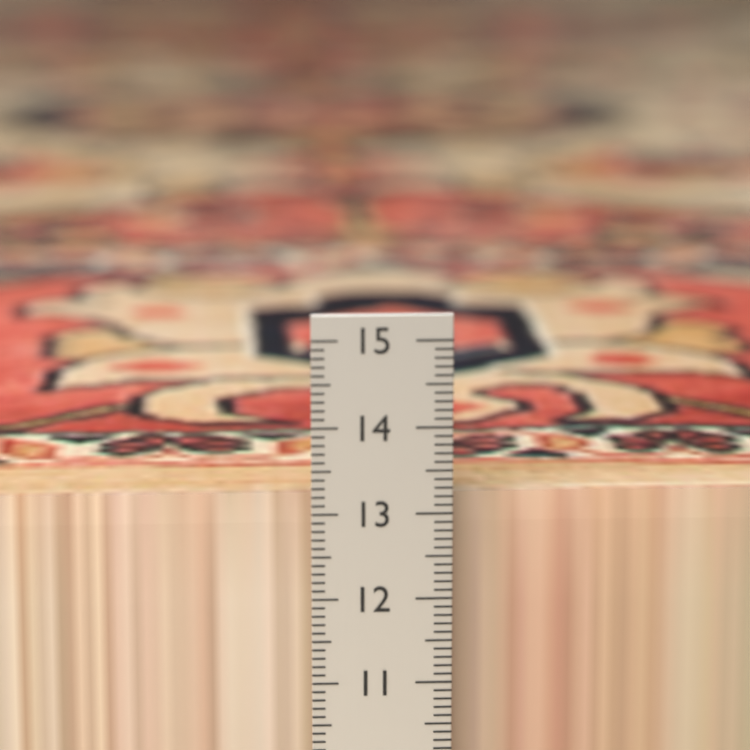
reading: 13.1 cm
